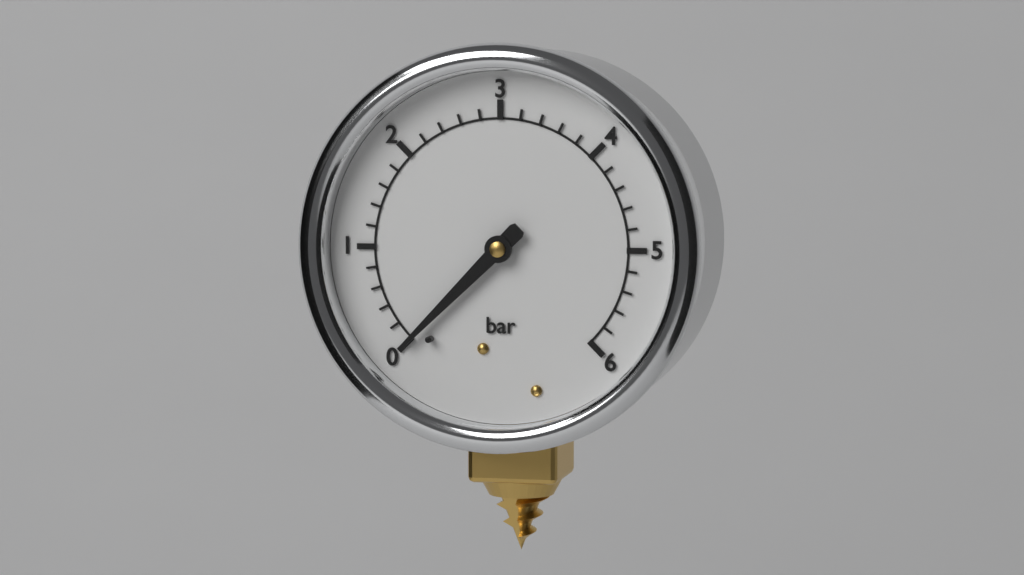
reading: 0.0 bar
